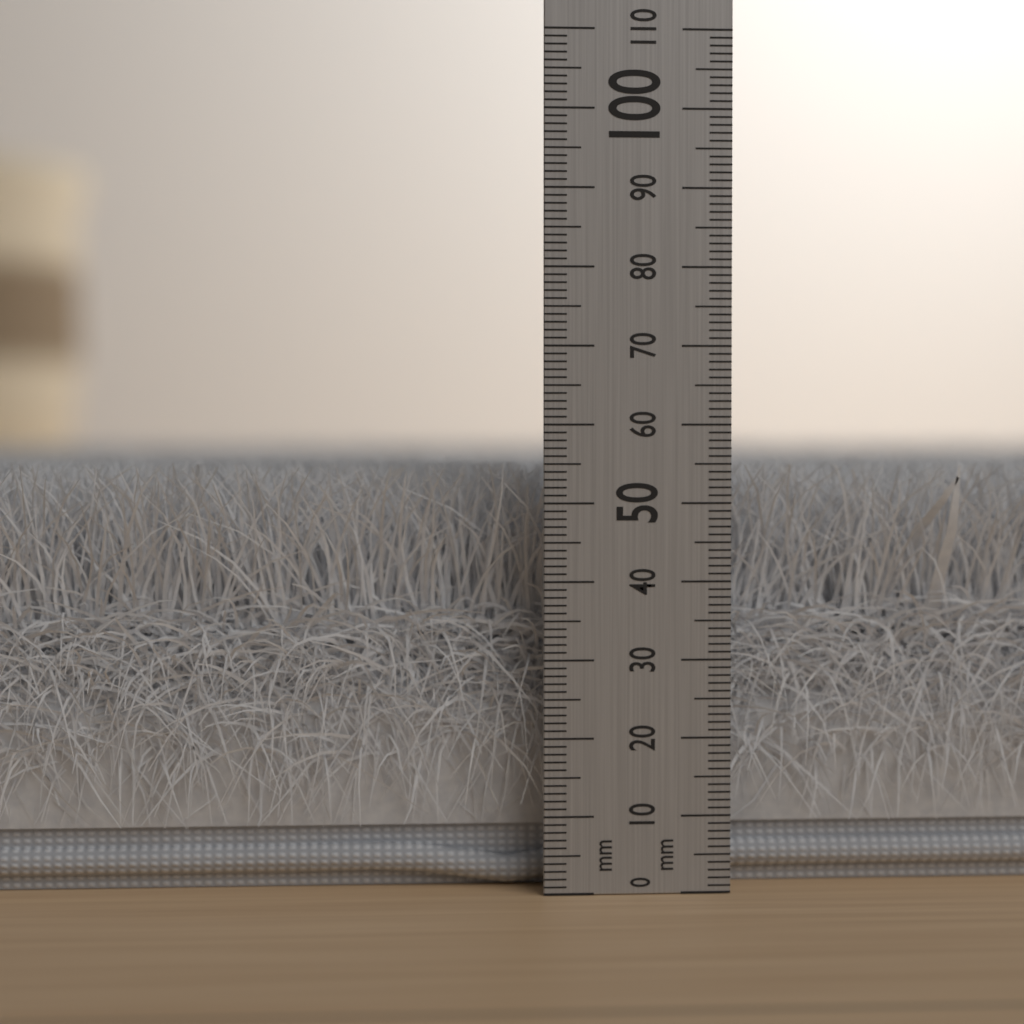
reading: 55 mm
